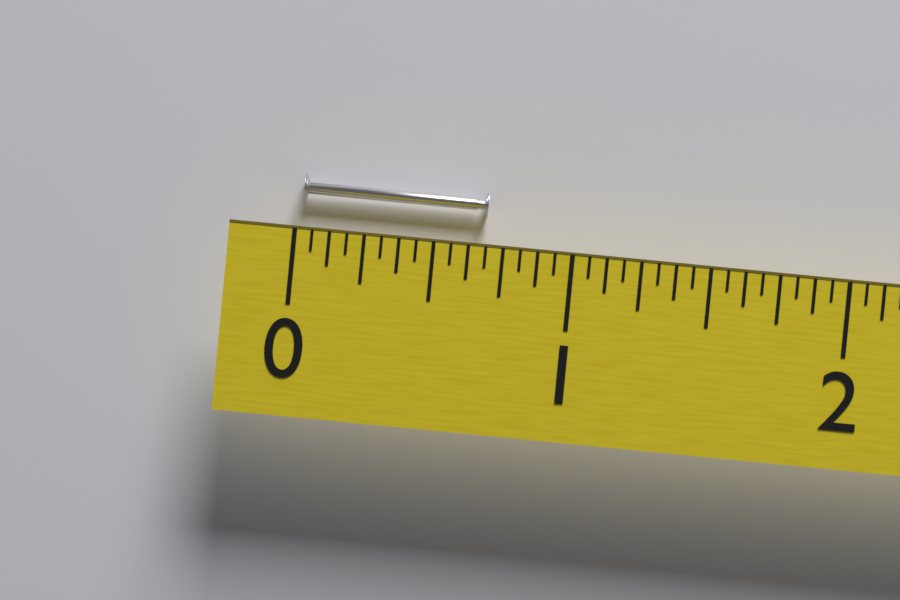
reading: 0.6875 (no unit)
